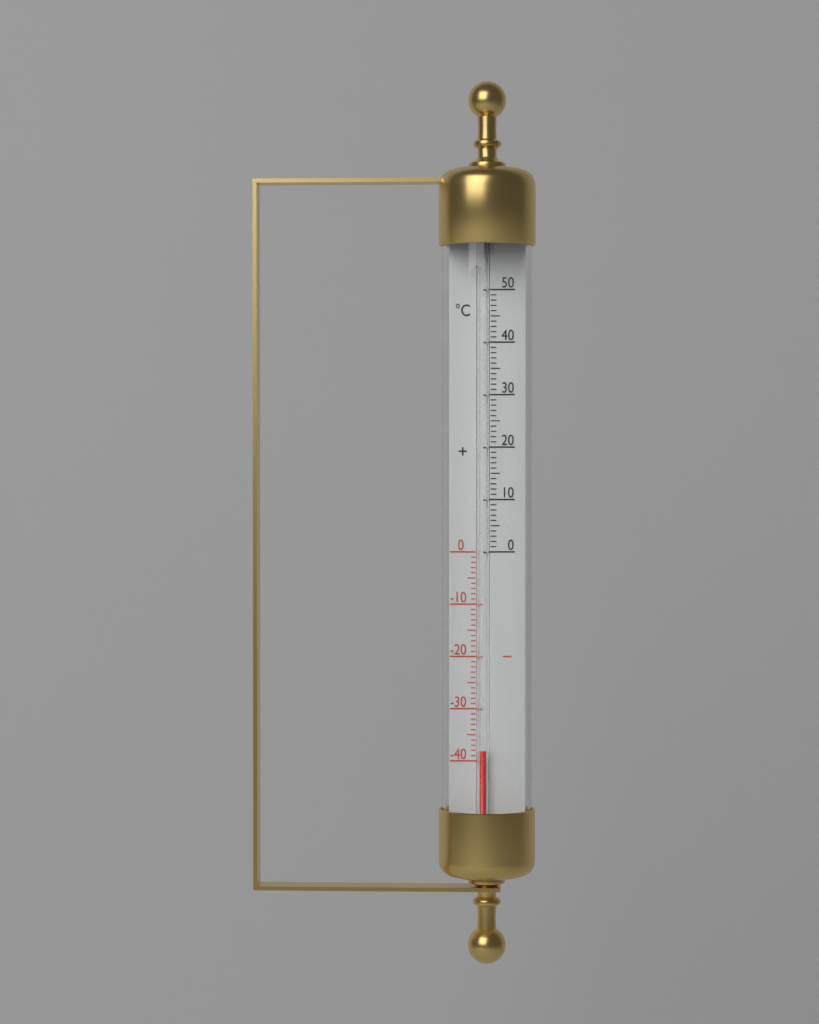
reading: -38 °C
